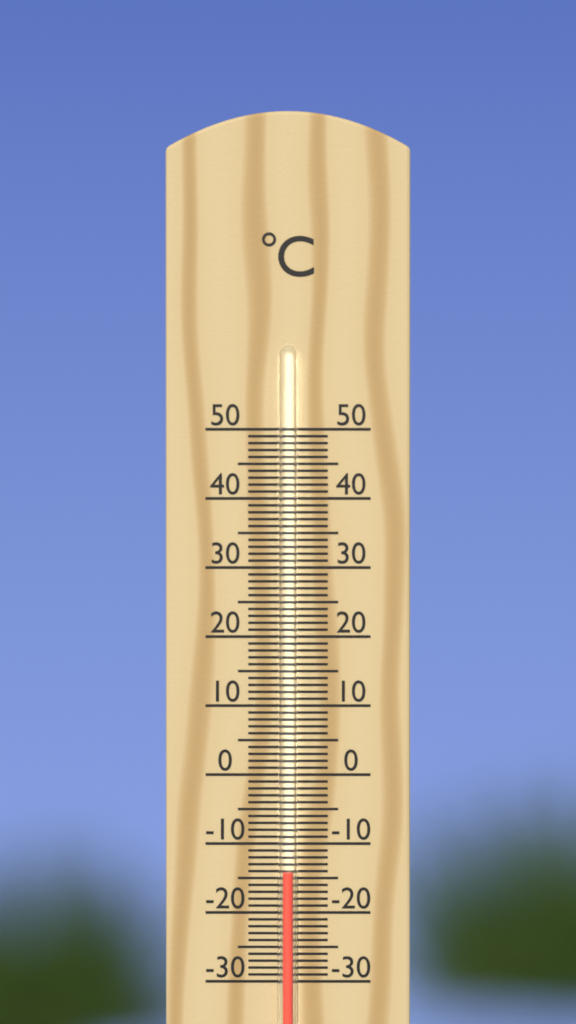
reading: -14 °C
